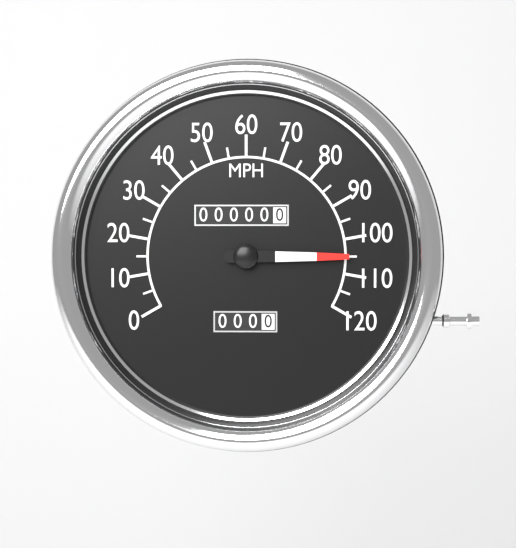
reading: 105 MPH
